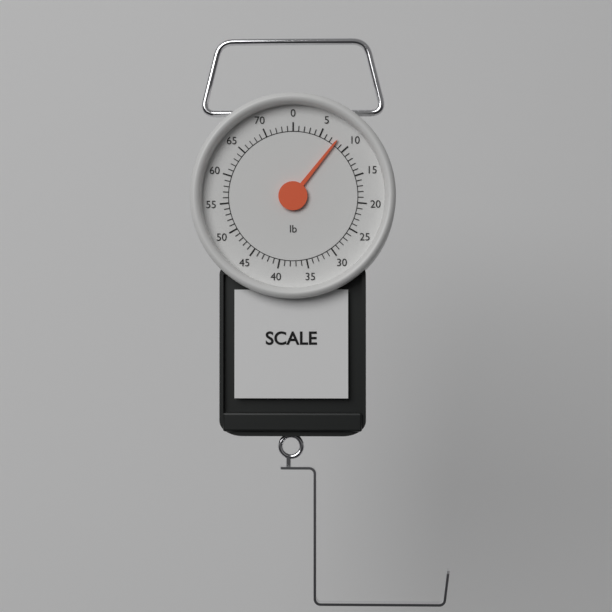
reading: 8 lb
